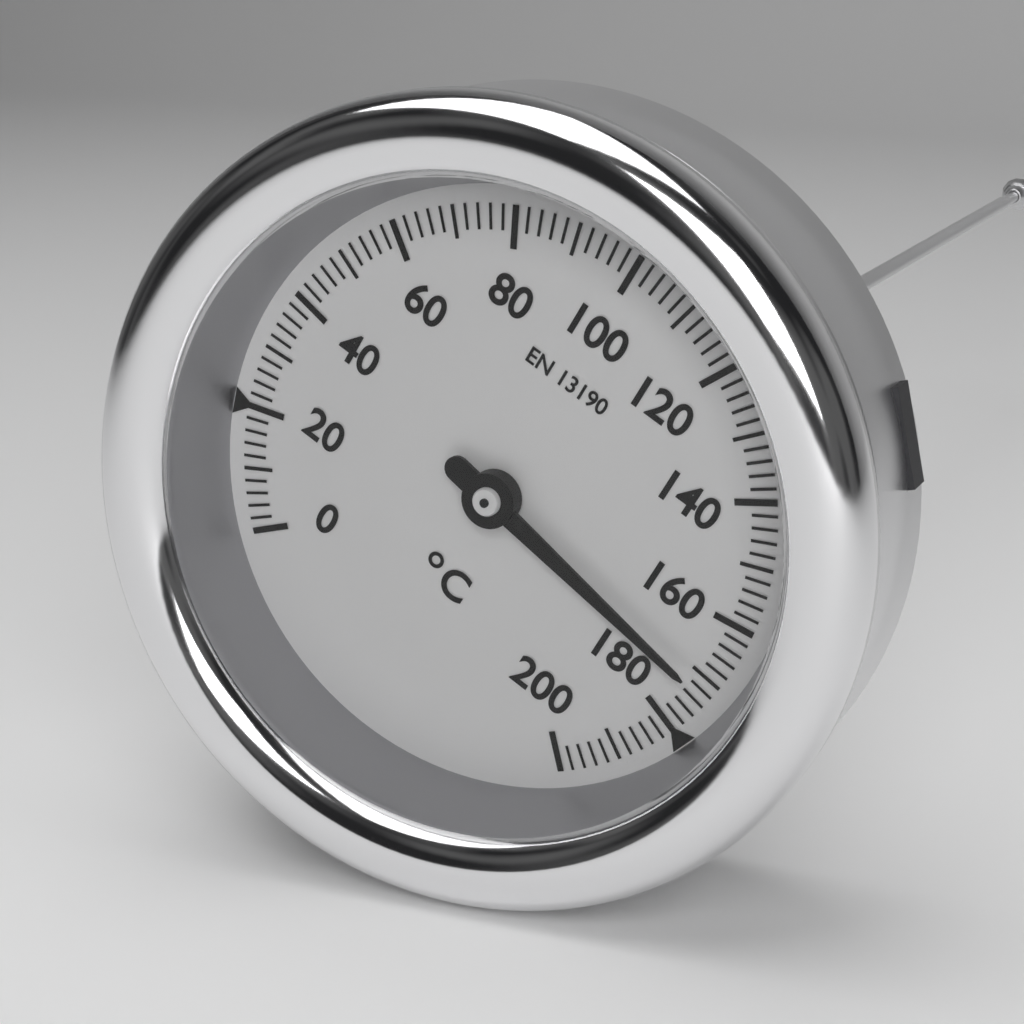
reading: 172 °C
